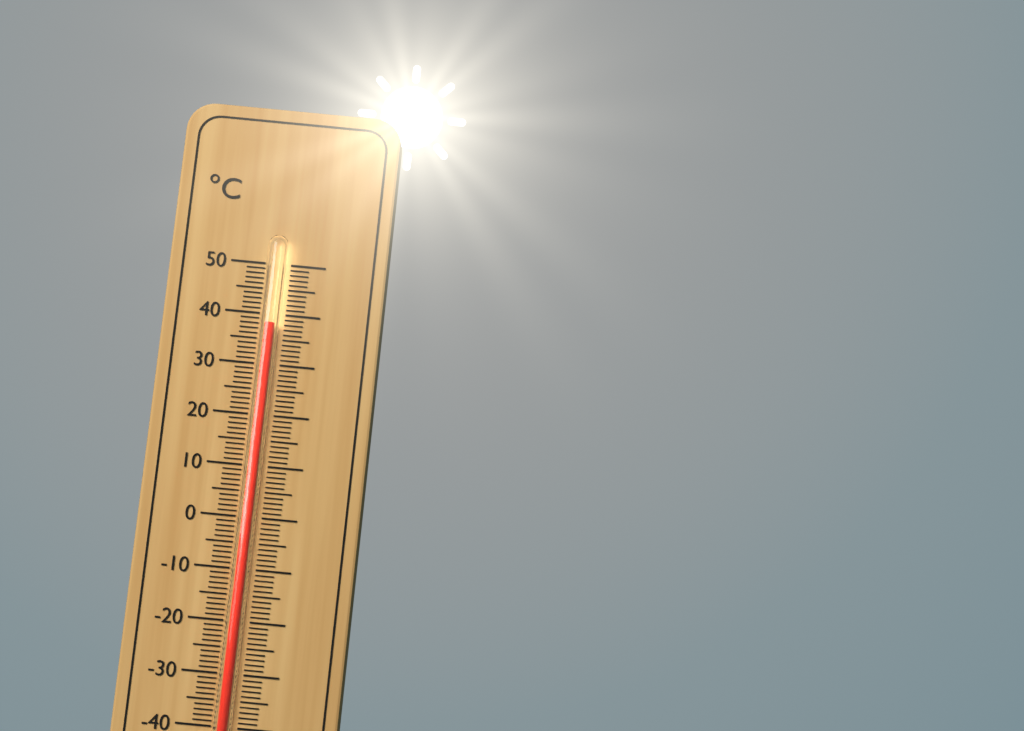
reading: 38 °C
